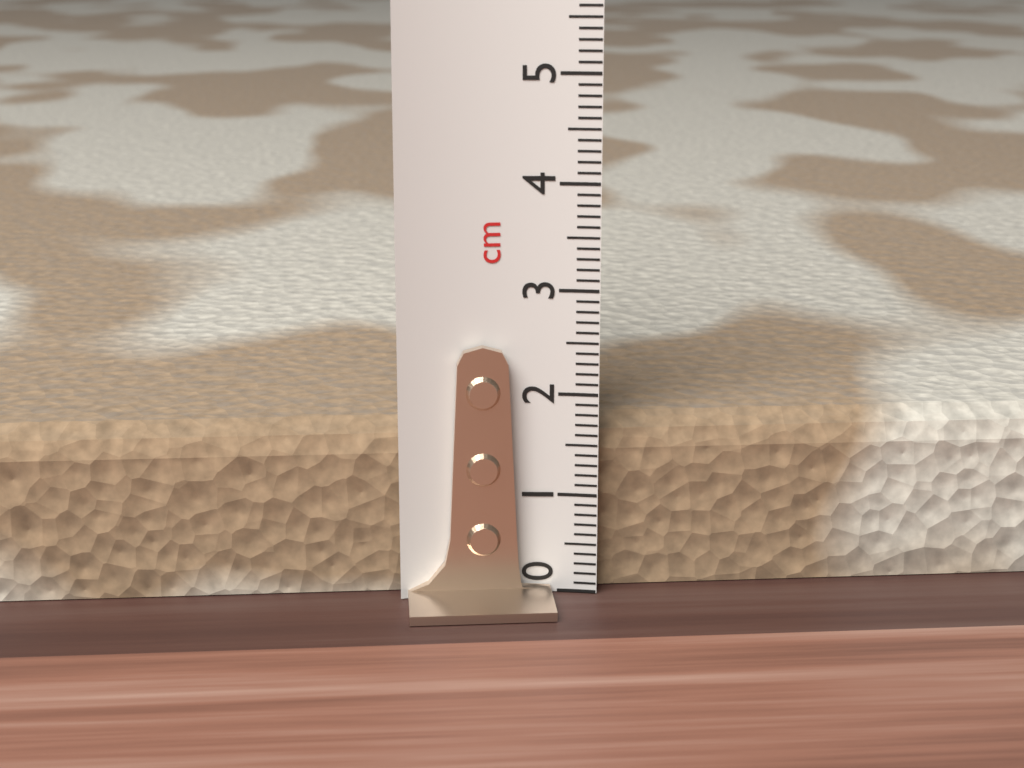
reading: 1.7 cm
